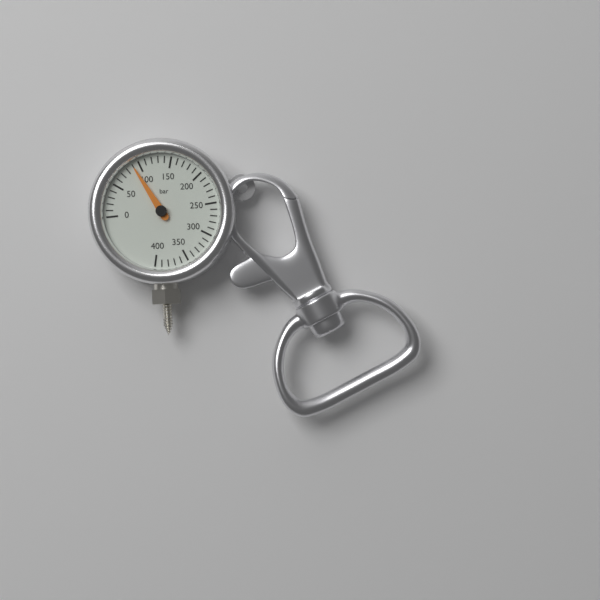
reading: 90 bar
